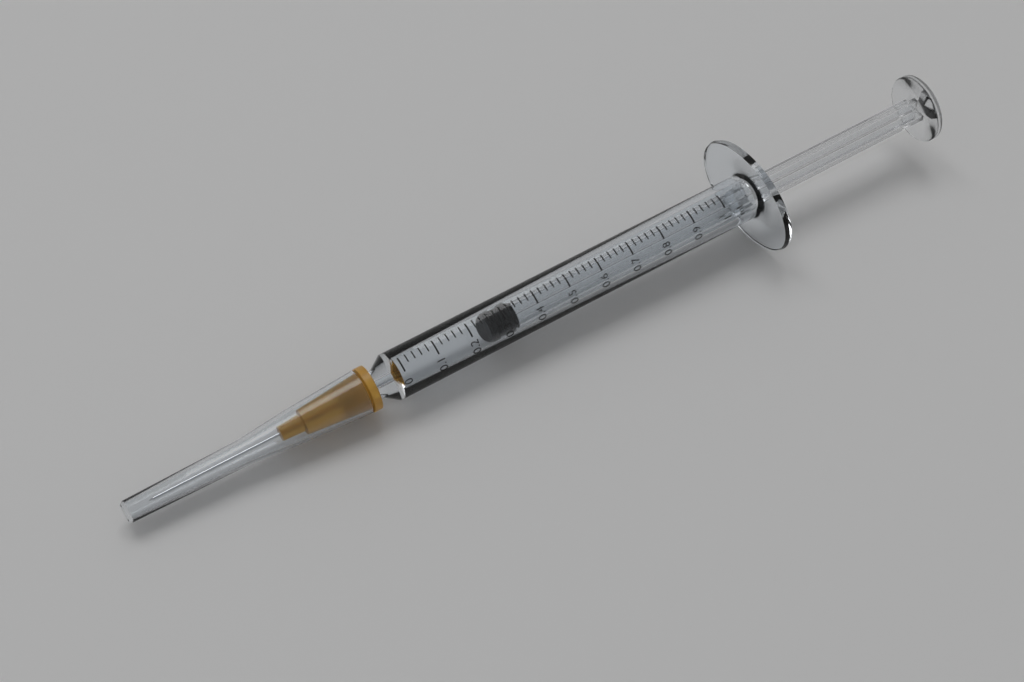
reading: 0.26 ml
